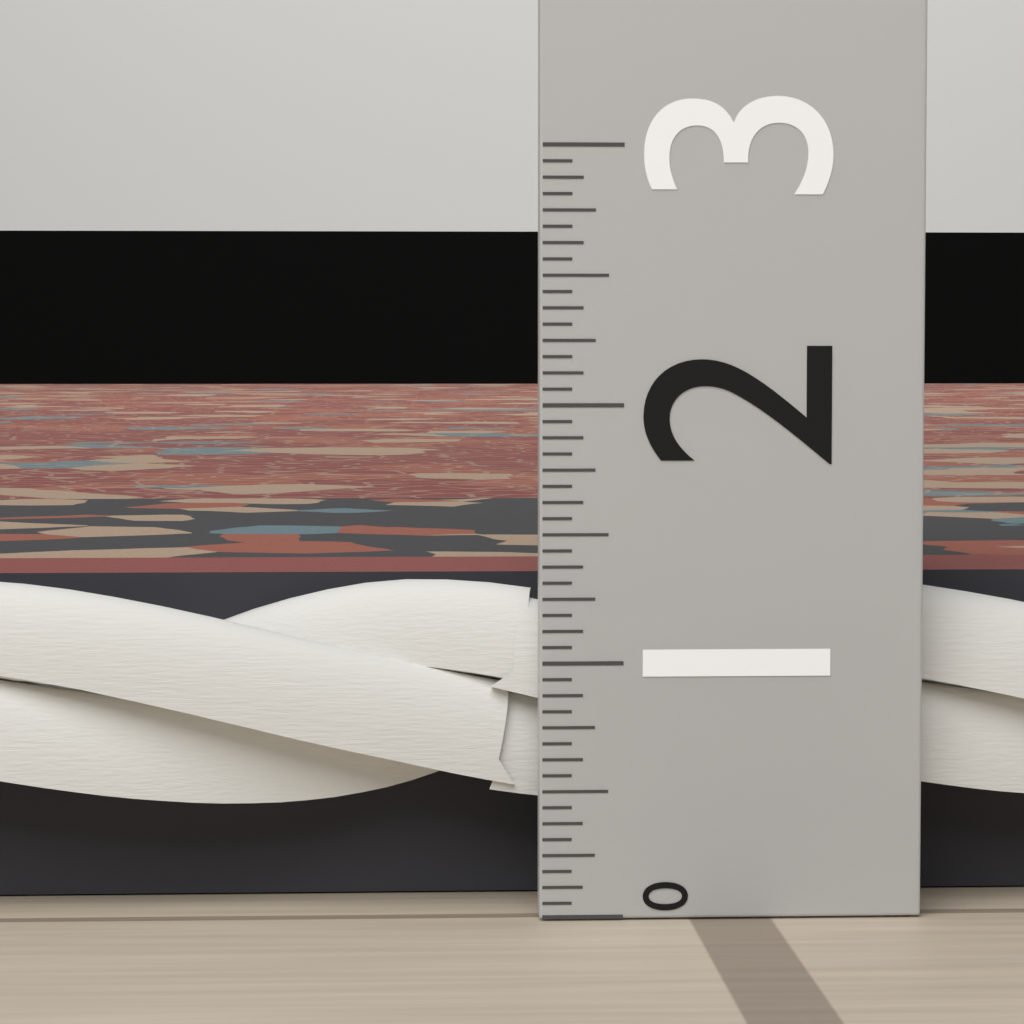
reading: 1.3125 (no unit)
